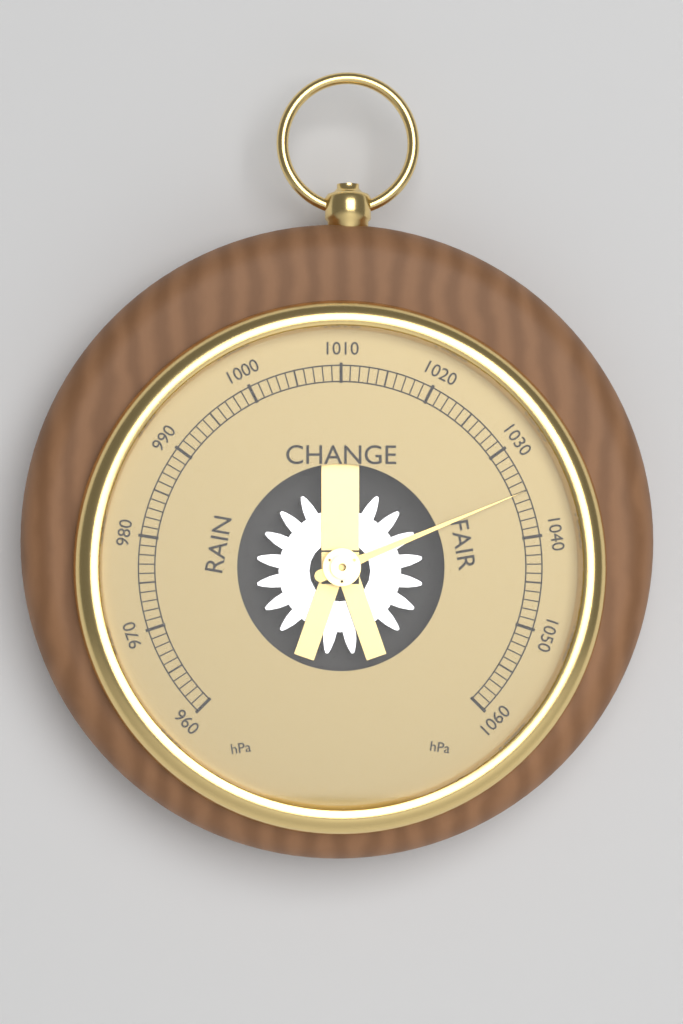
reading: 1035 hPa
